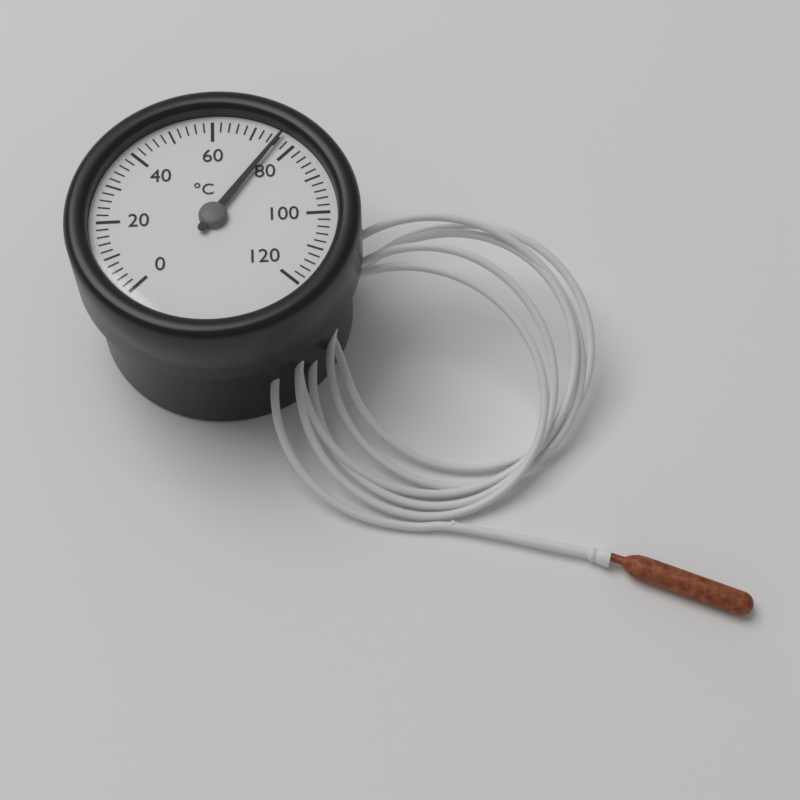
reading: 76 °C
